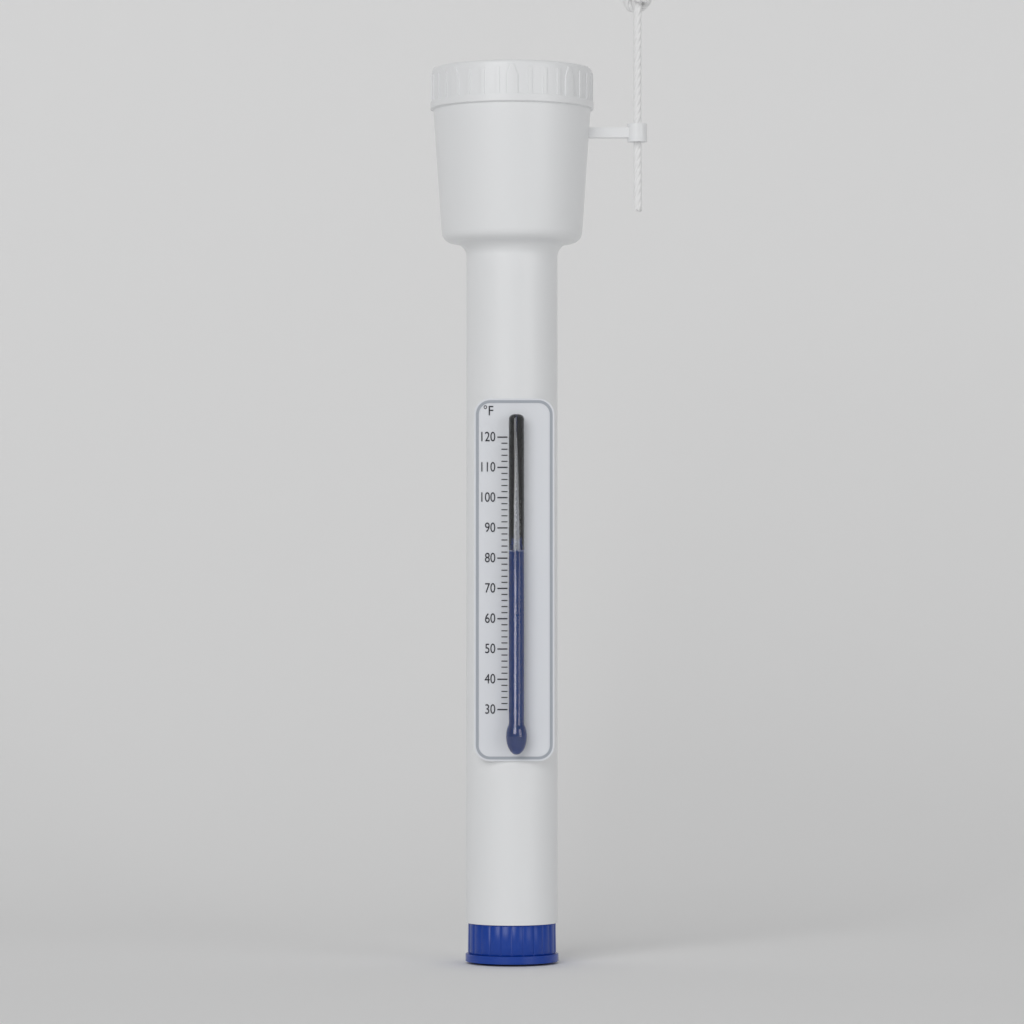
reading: 82 °F
